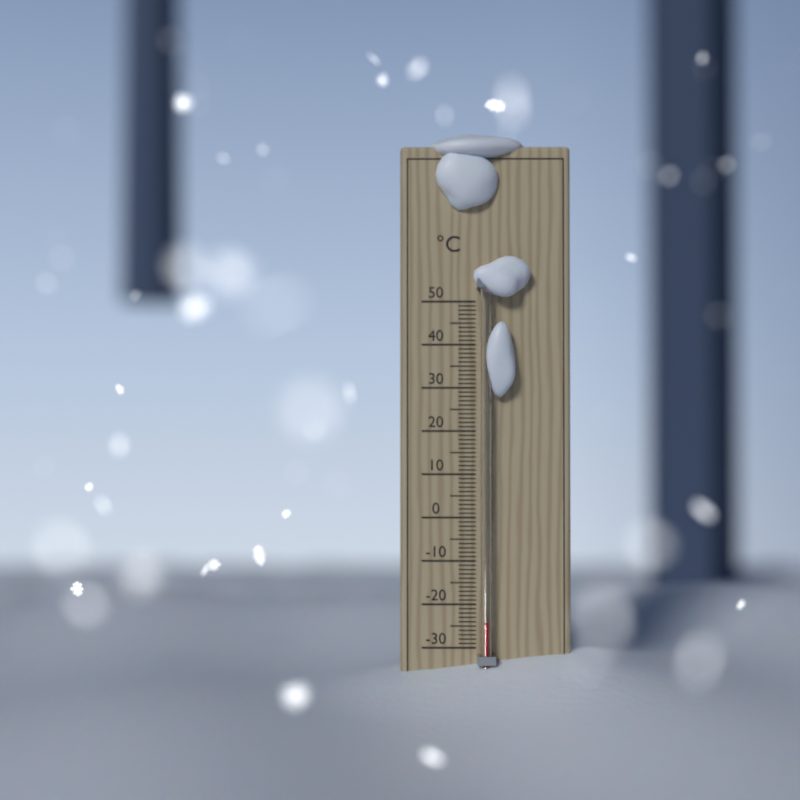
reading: -24 °C
